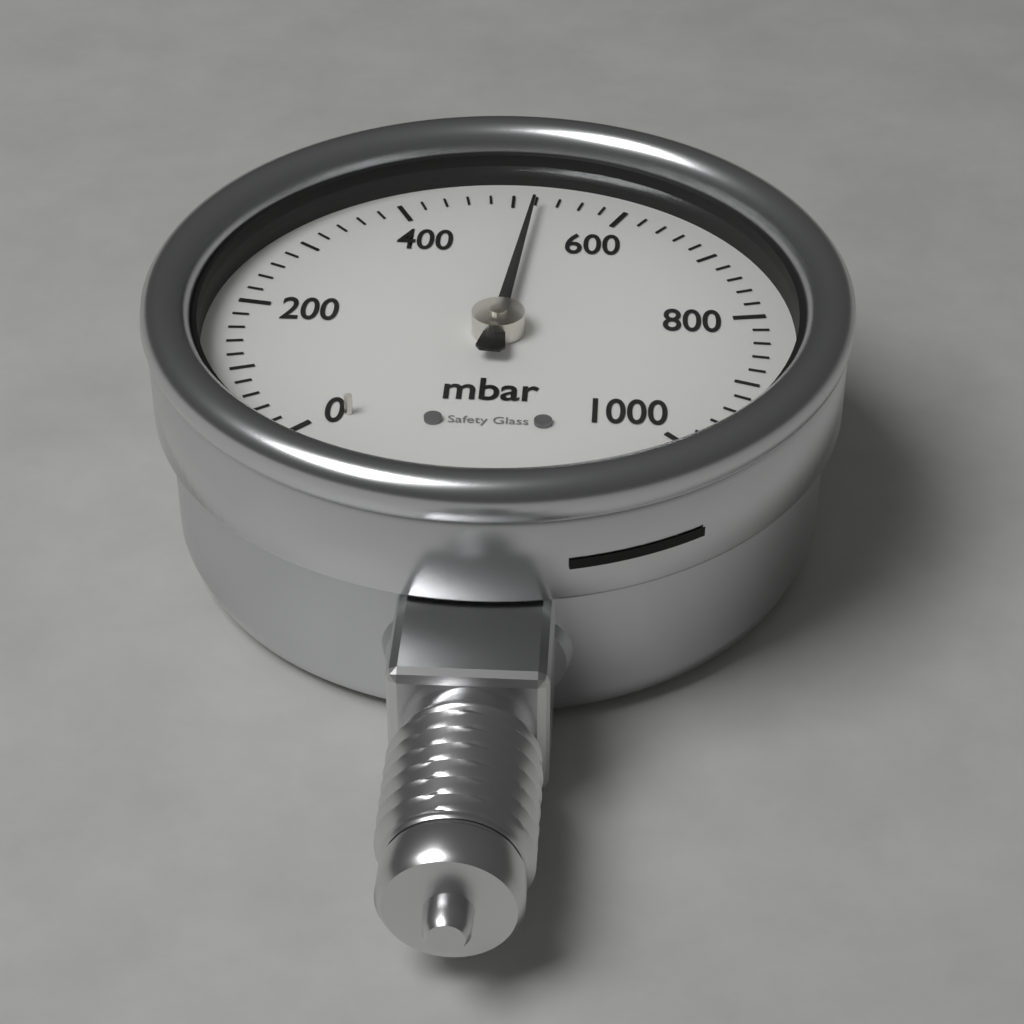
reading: 520 mbar
